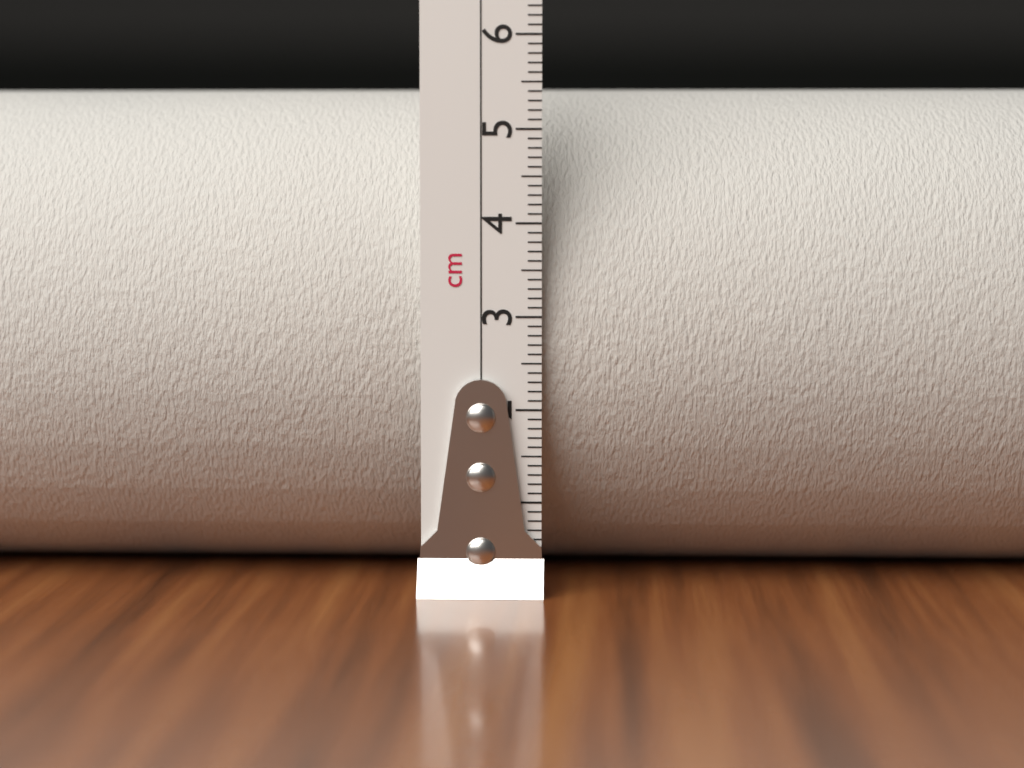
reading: 5.5 cm
